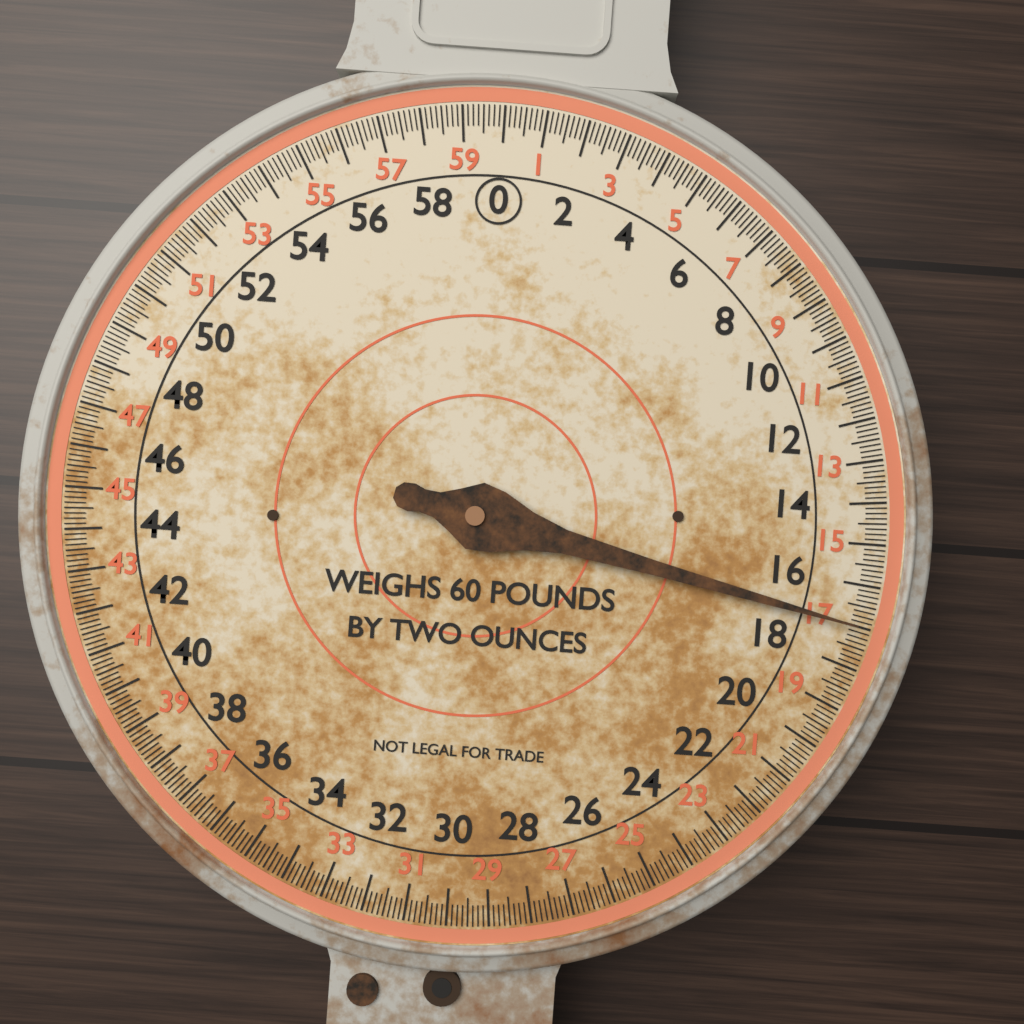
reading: 17.000 lb
